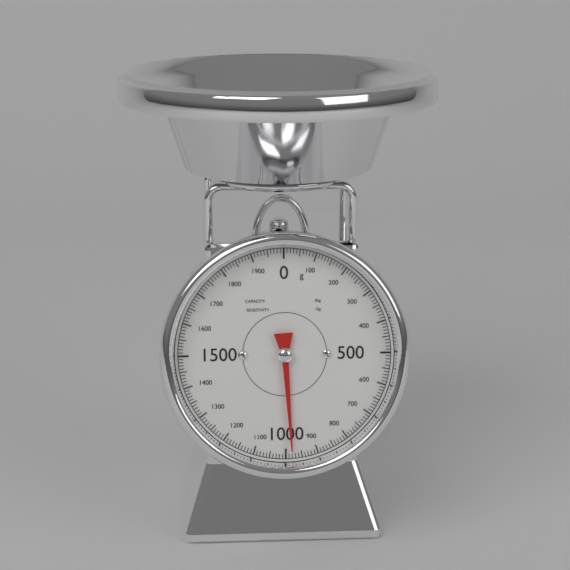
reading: 980 g
